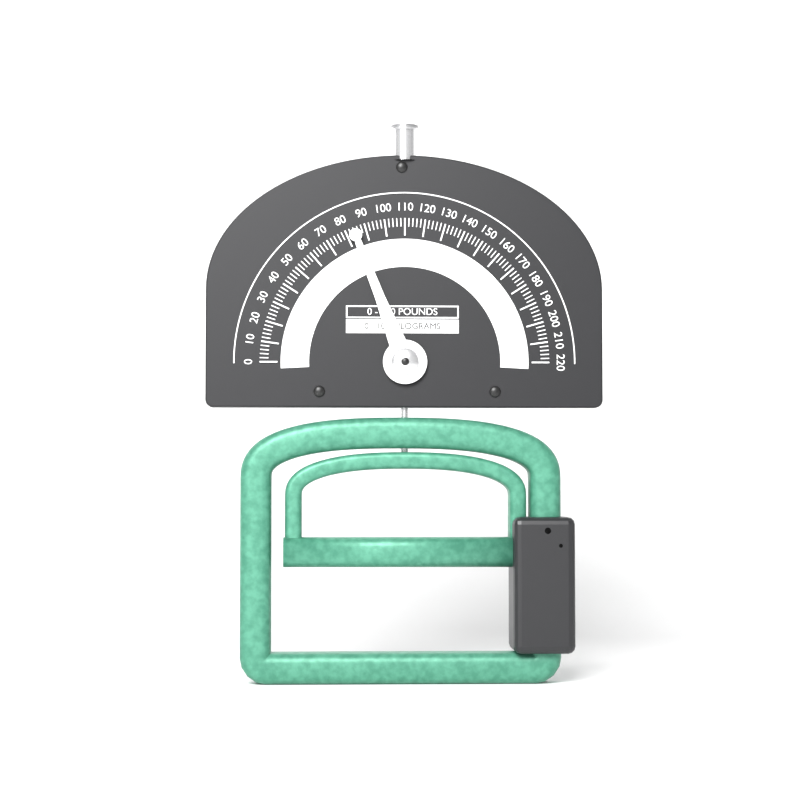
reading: 84 lb
